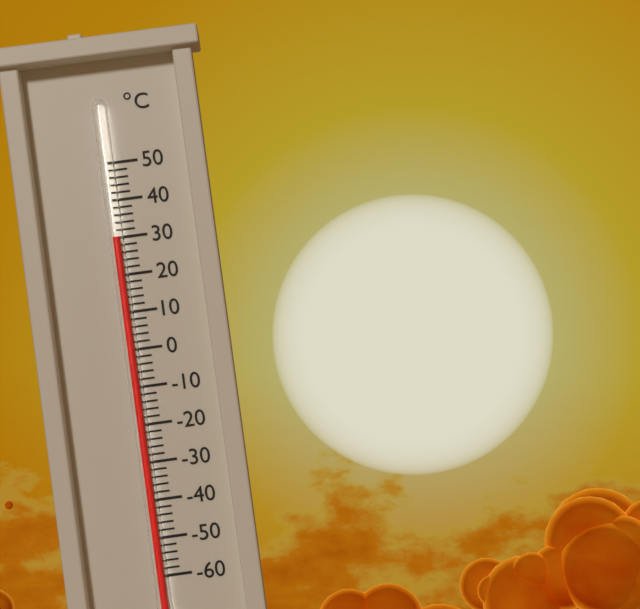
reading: 30 °C
